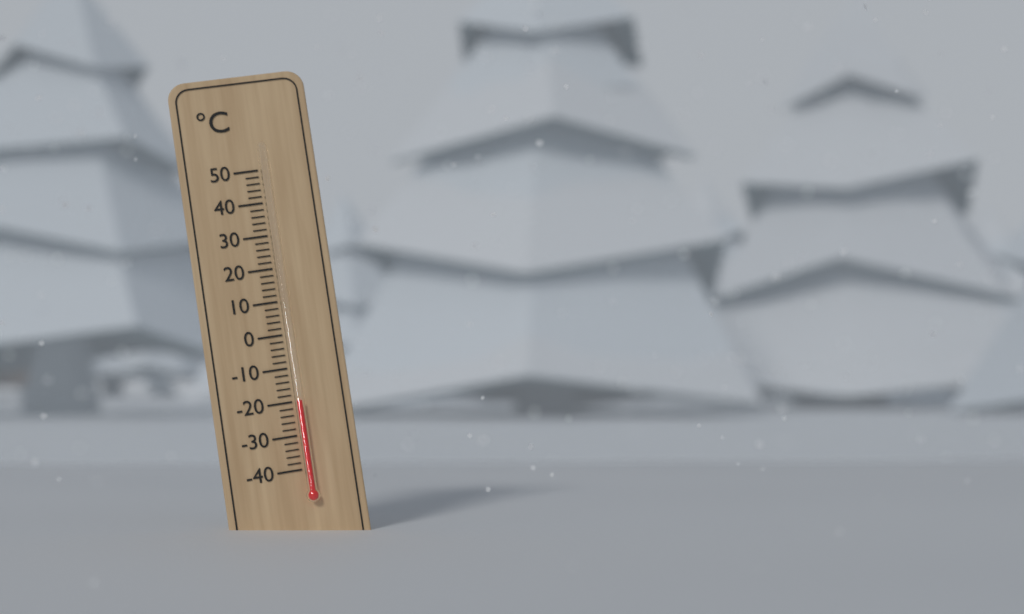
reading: -20 °C
